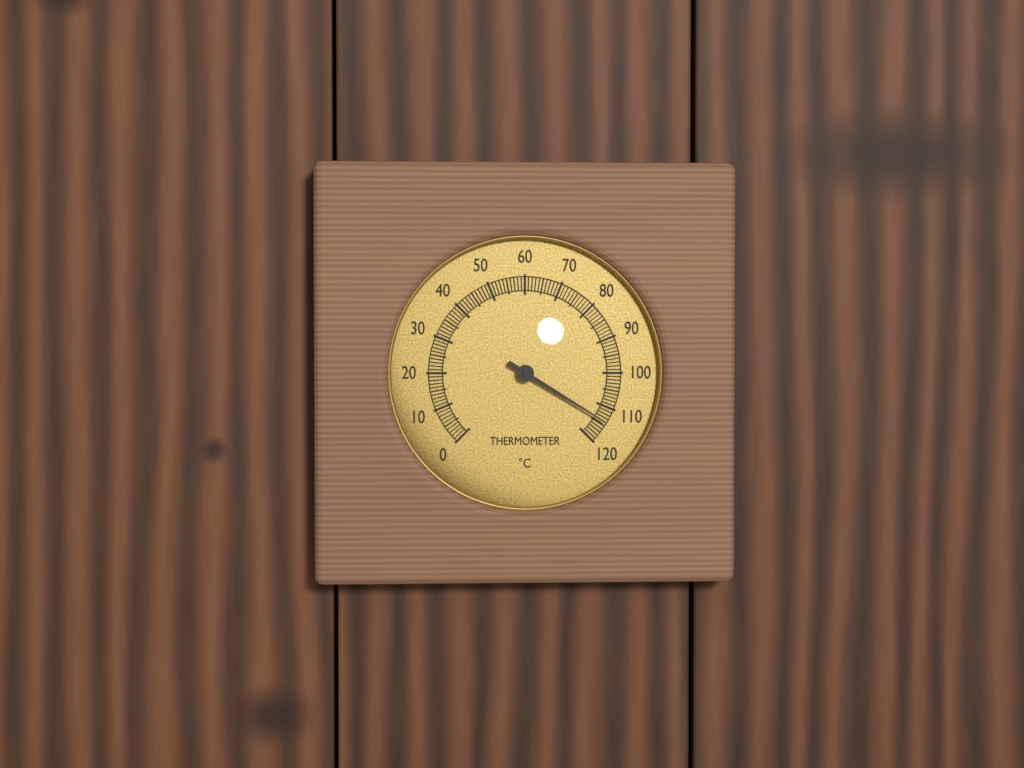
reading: 114 °C
